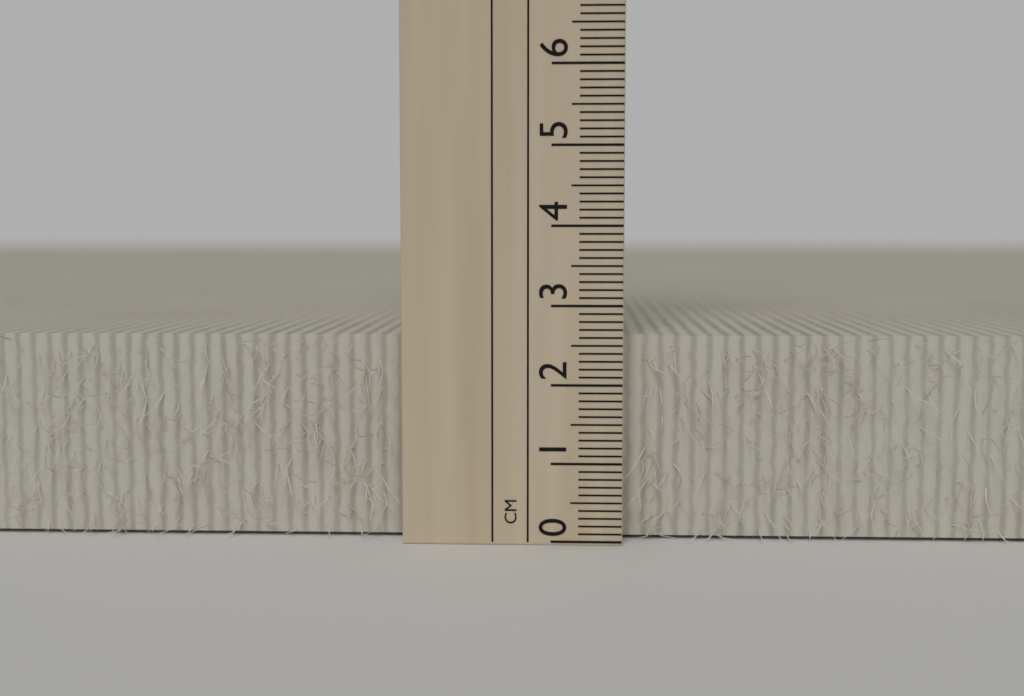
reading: 2.6 cm
